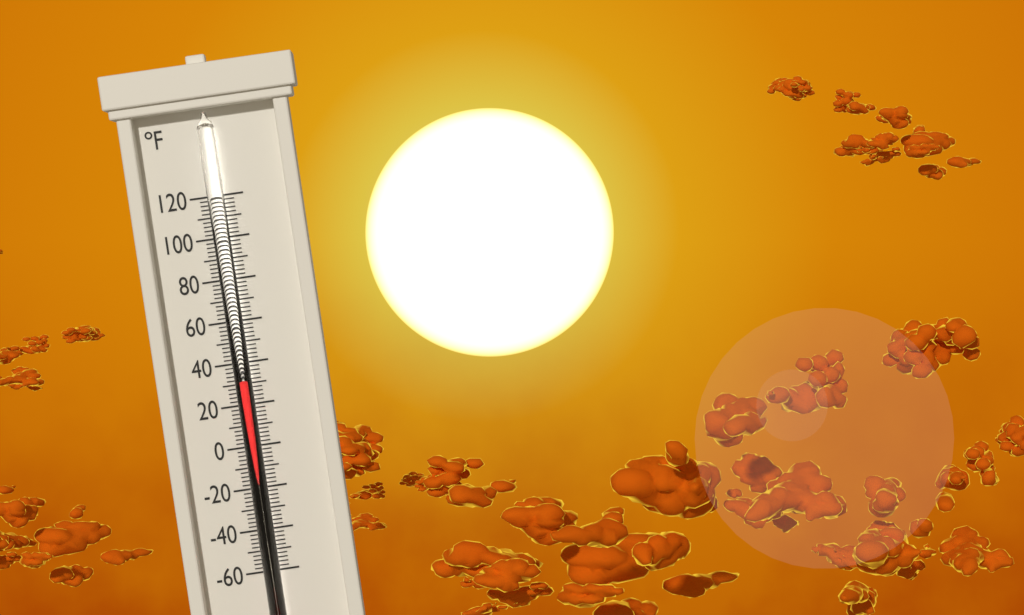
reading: 32 °F
